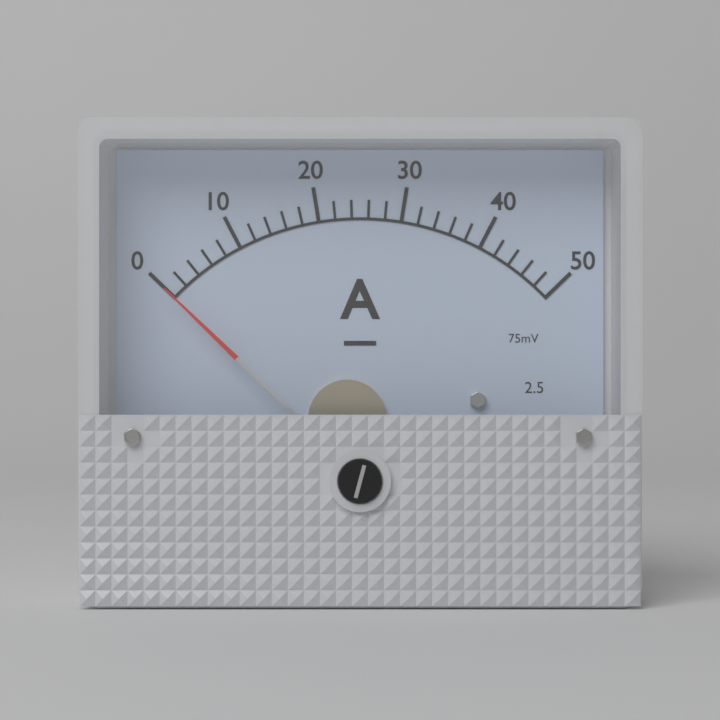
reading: 0 A
